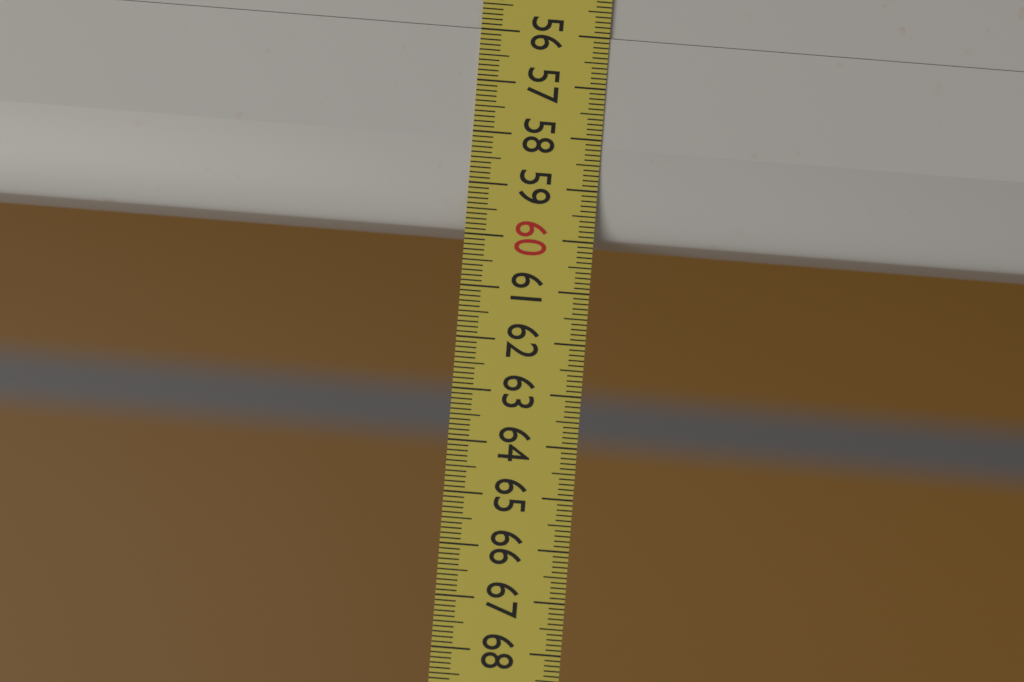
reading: 59.9 (no unit)
